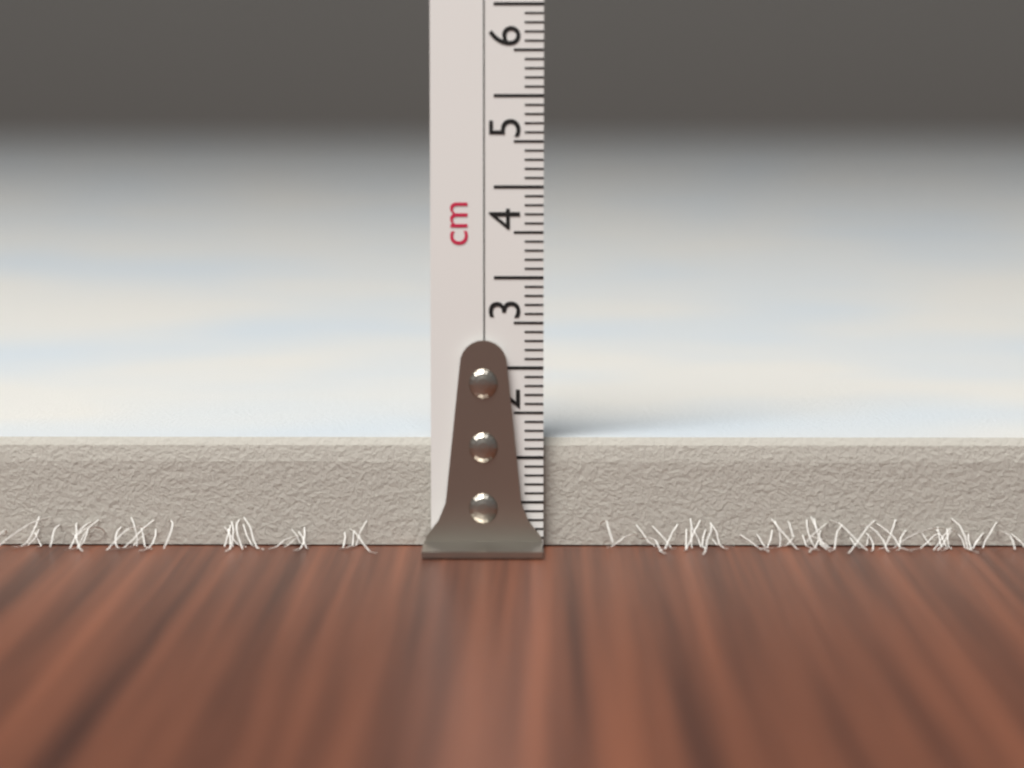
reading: 1.2 cm
